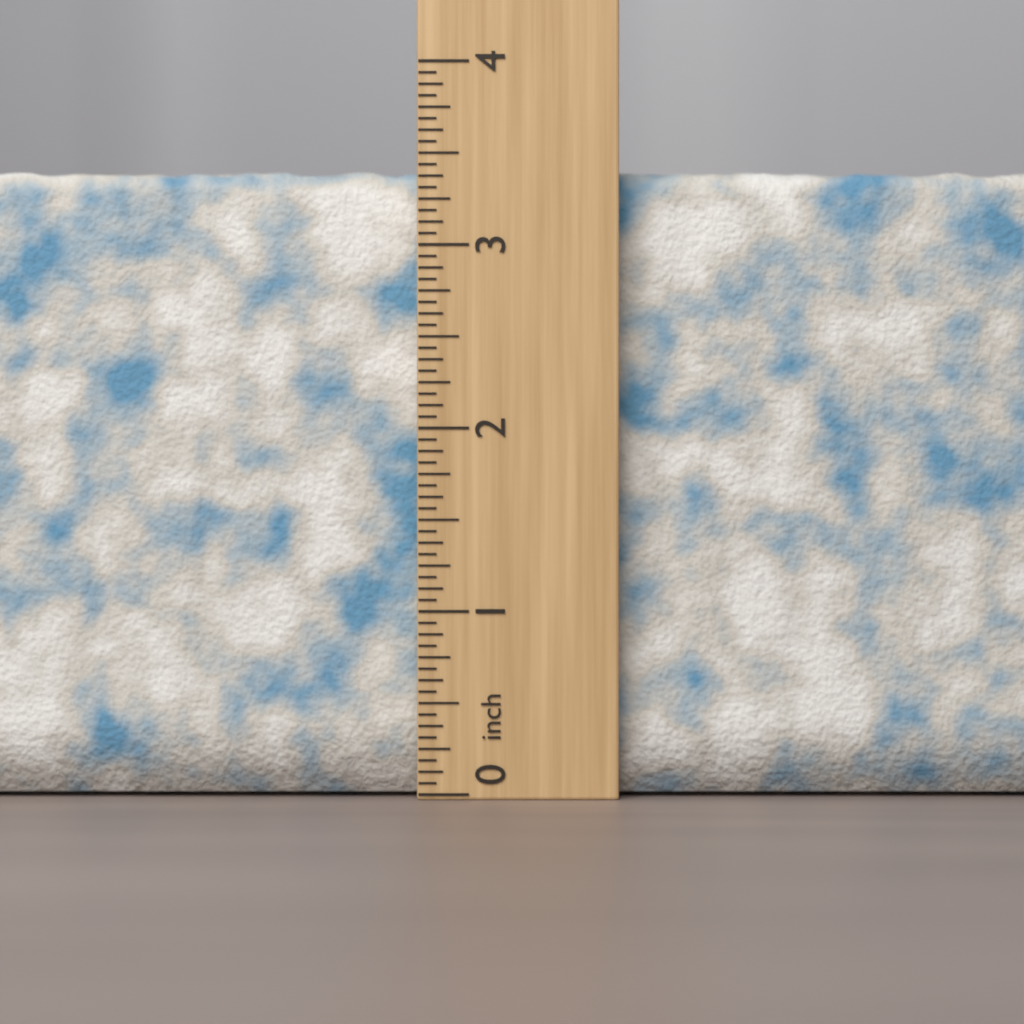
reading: 3.4375 inch
